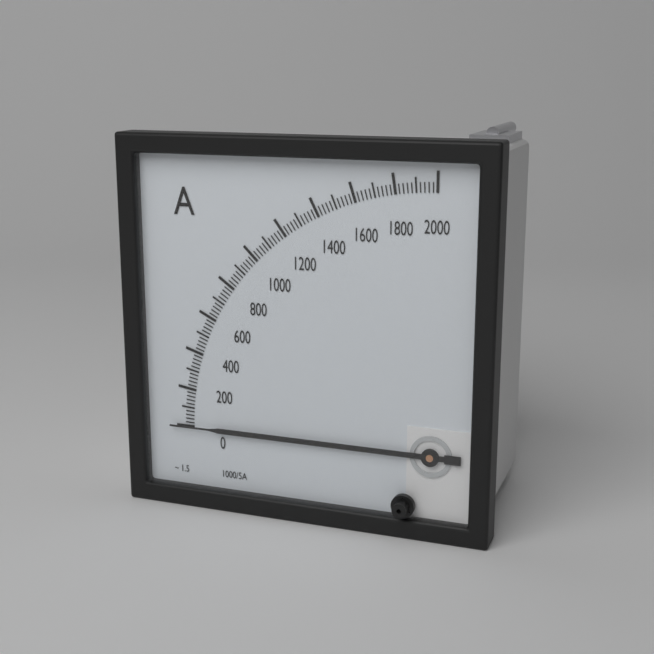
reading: 0 A
